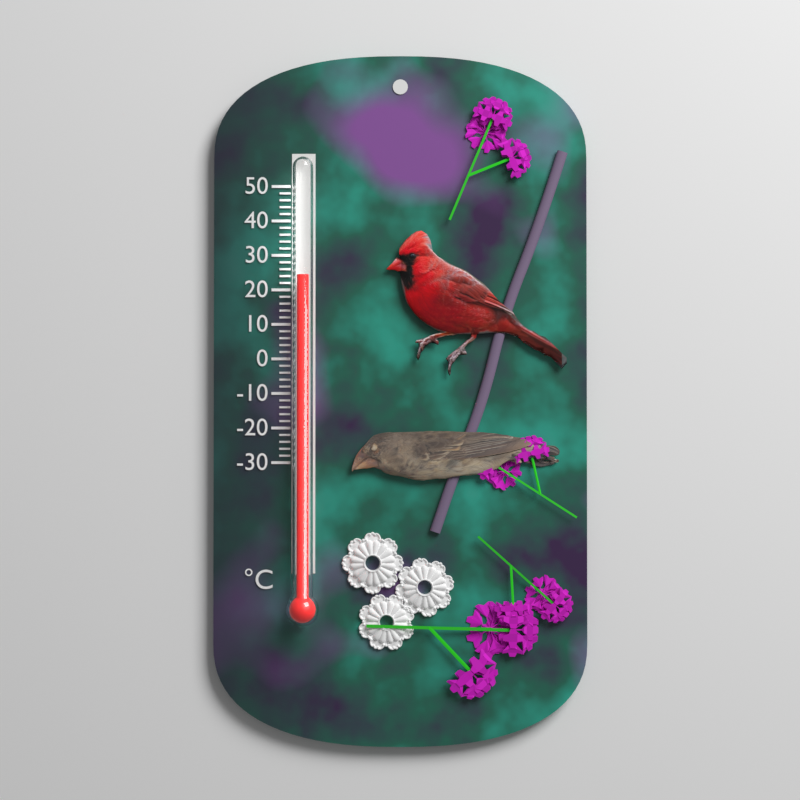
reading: 24 °C
